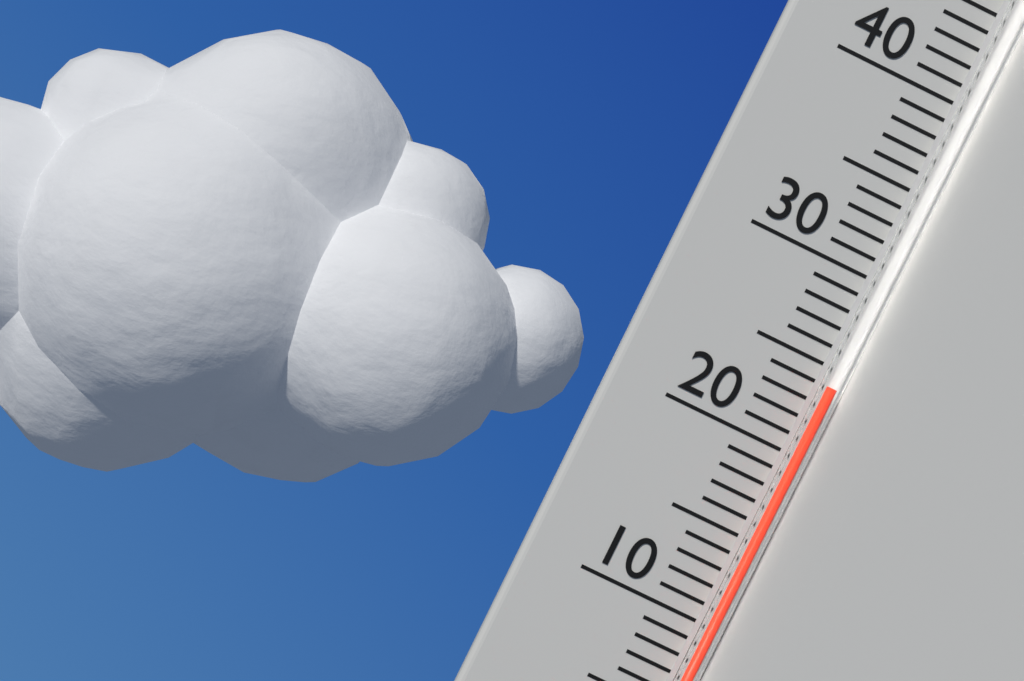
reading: 24 °C
